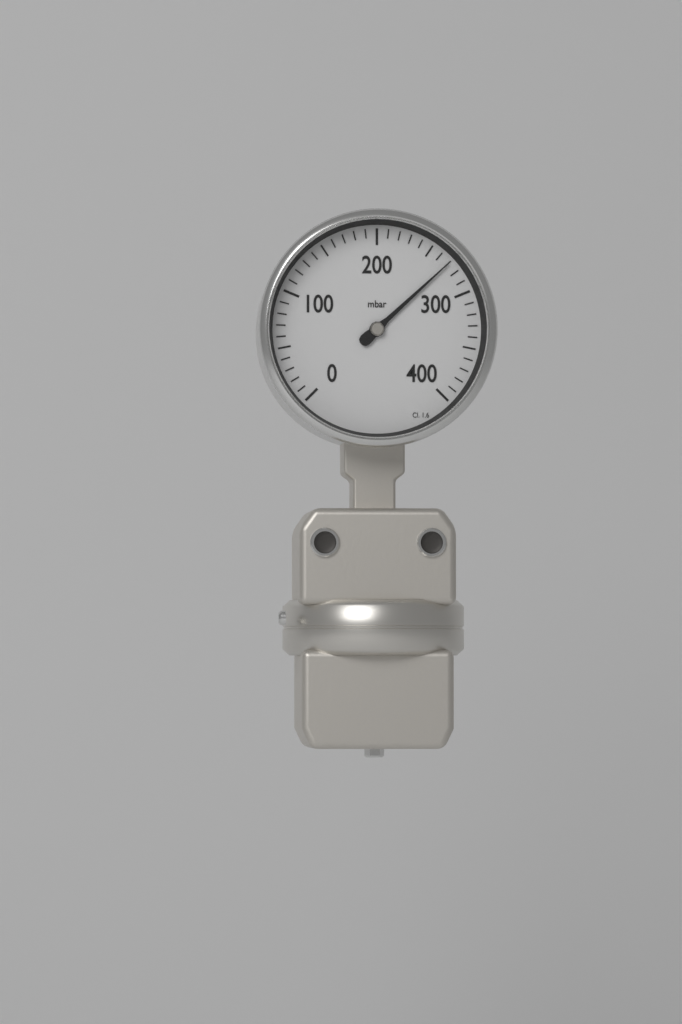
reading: 270 mbar
